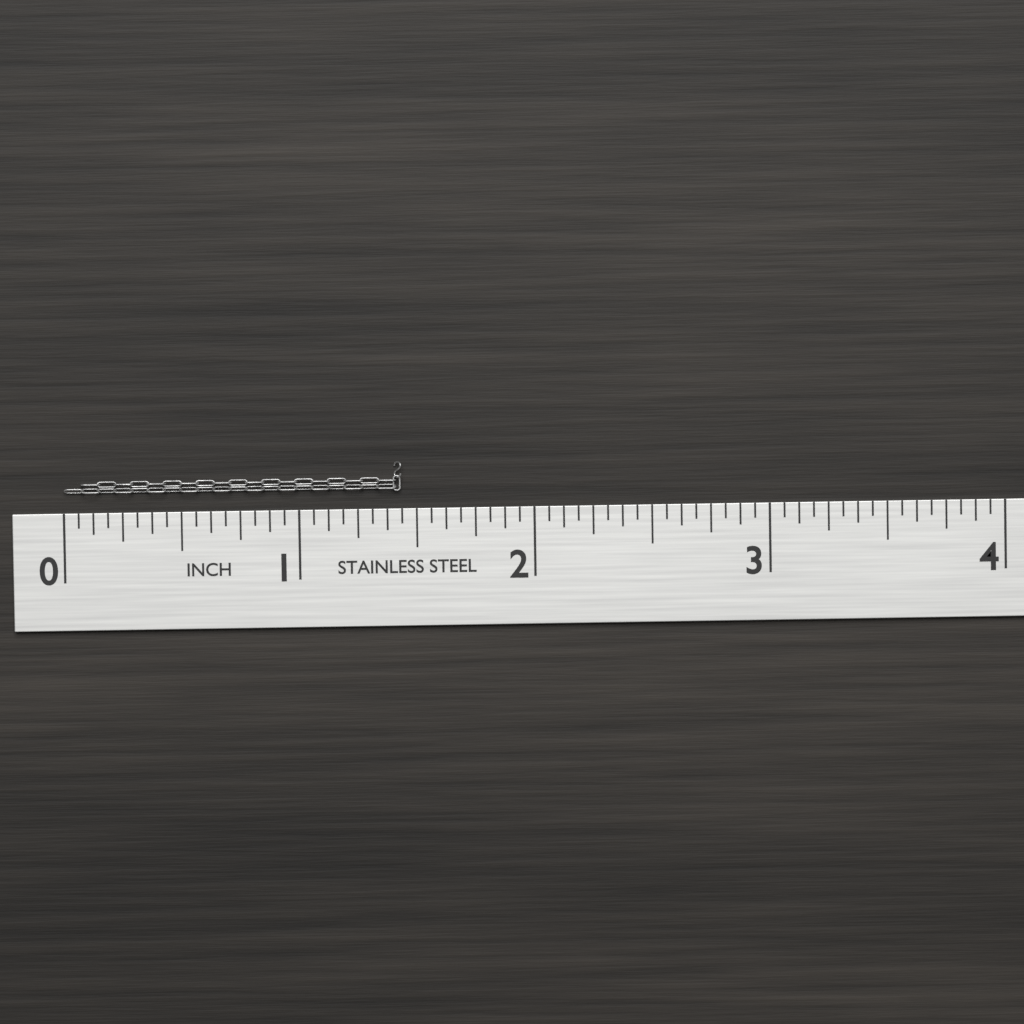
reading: 1.4375 in
